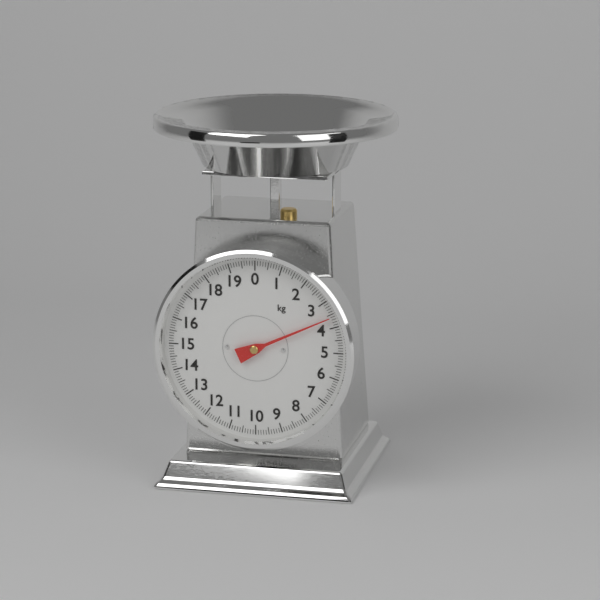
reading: 3.6 kg
